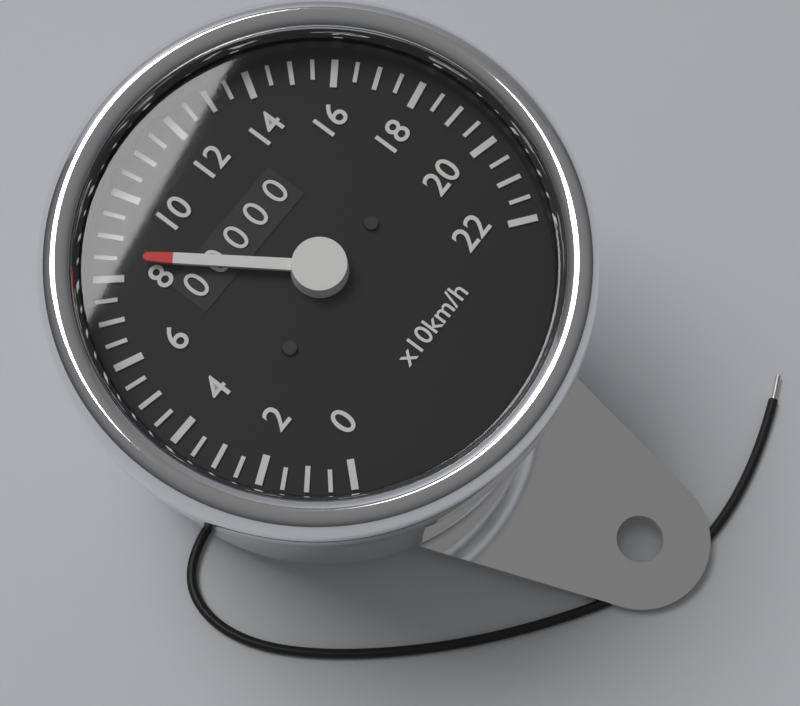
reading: 85 km/h
